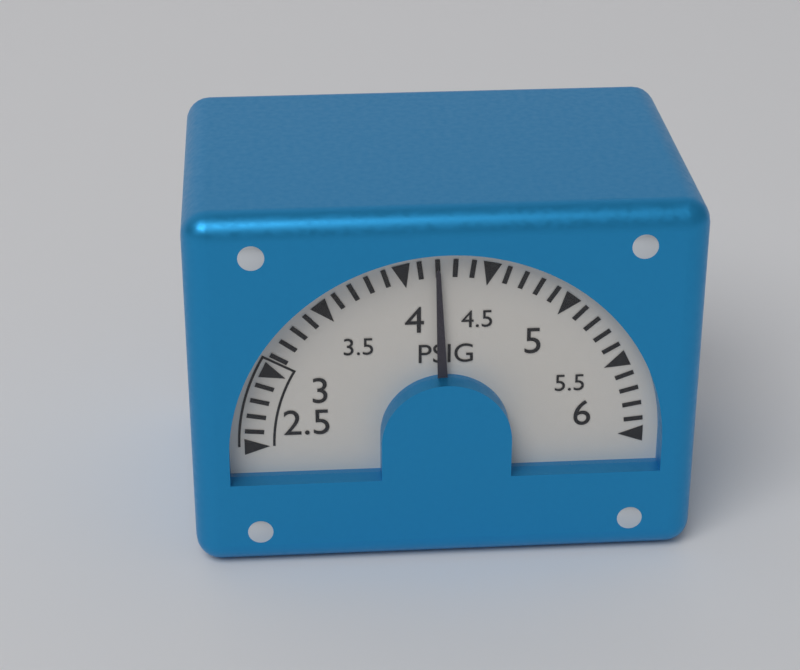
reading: 4.2 PSIG
